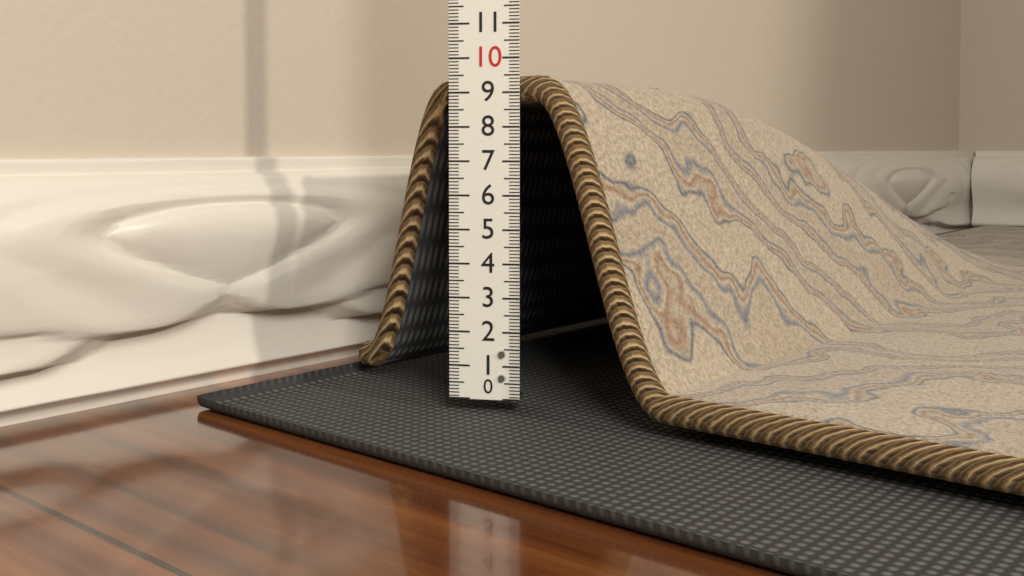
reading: 9.5 (no unit)
